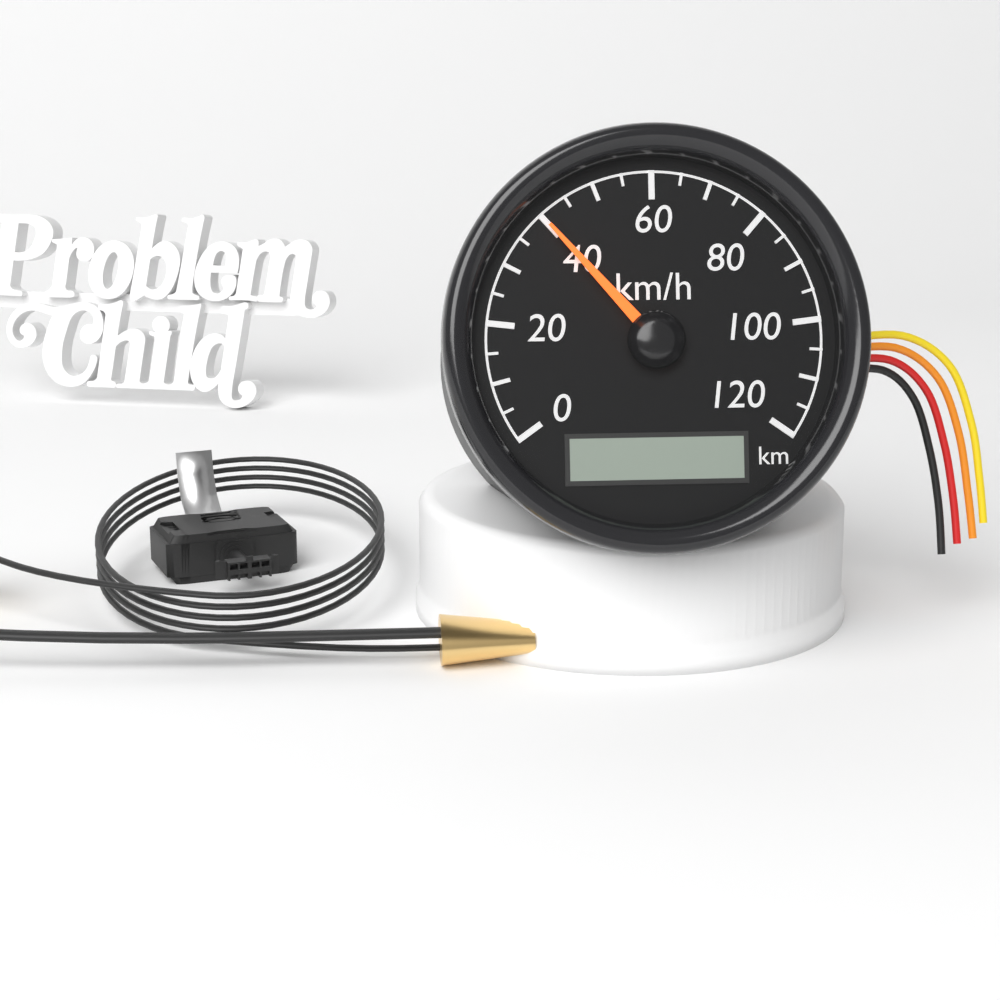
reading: 40 km/h
